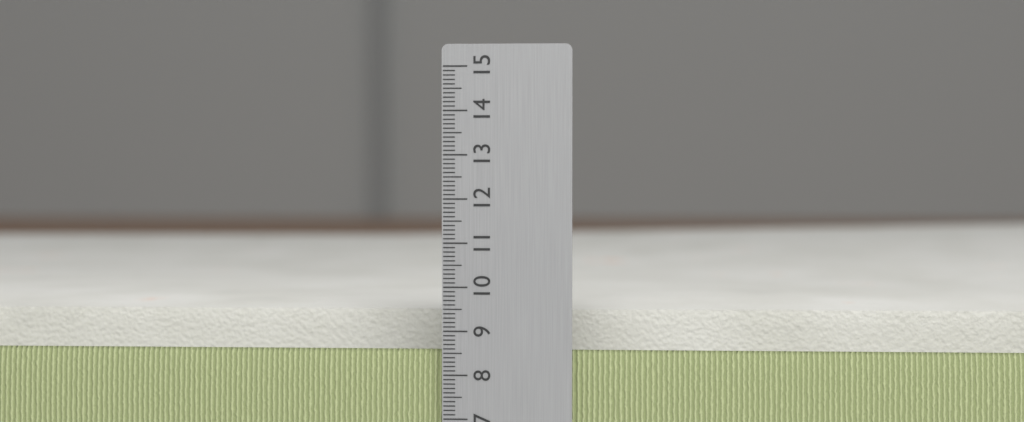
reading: 9.2 (no unit)
